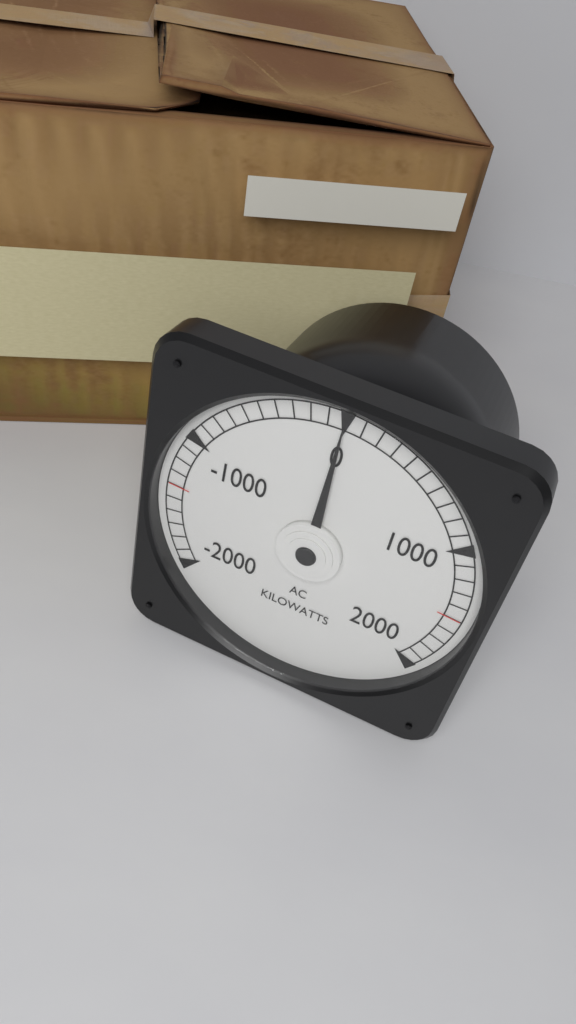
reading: 0 kW
